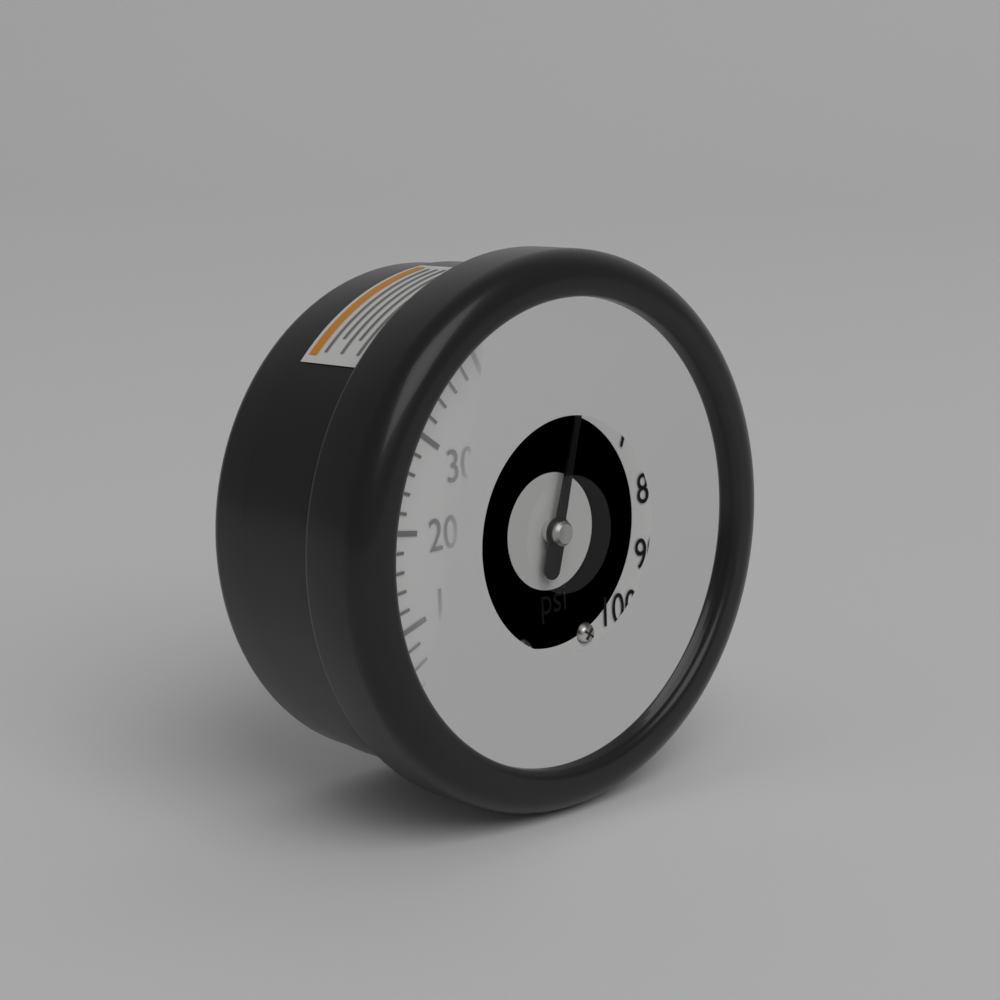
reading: 56 psi
